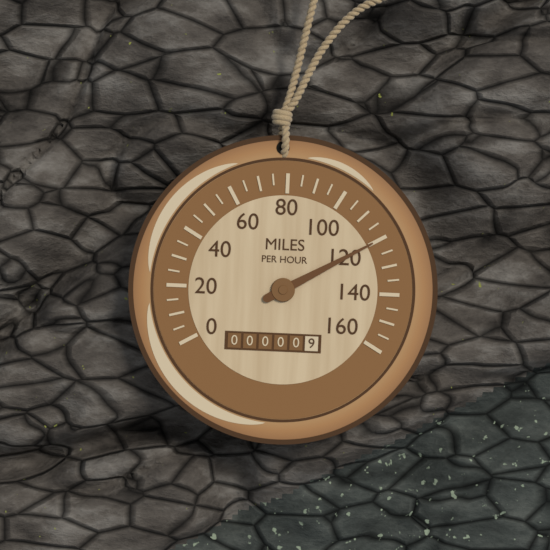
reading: 120 mph
